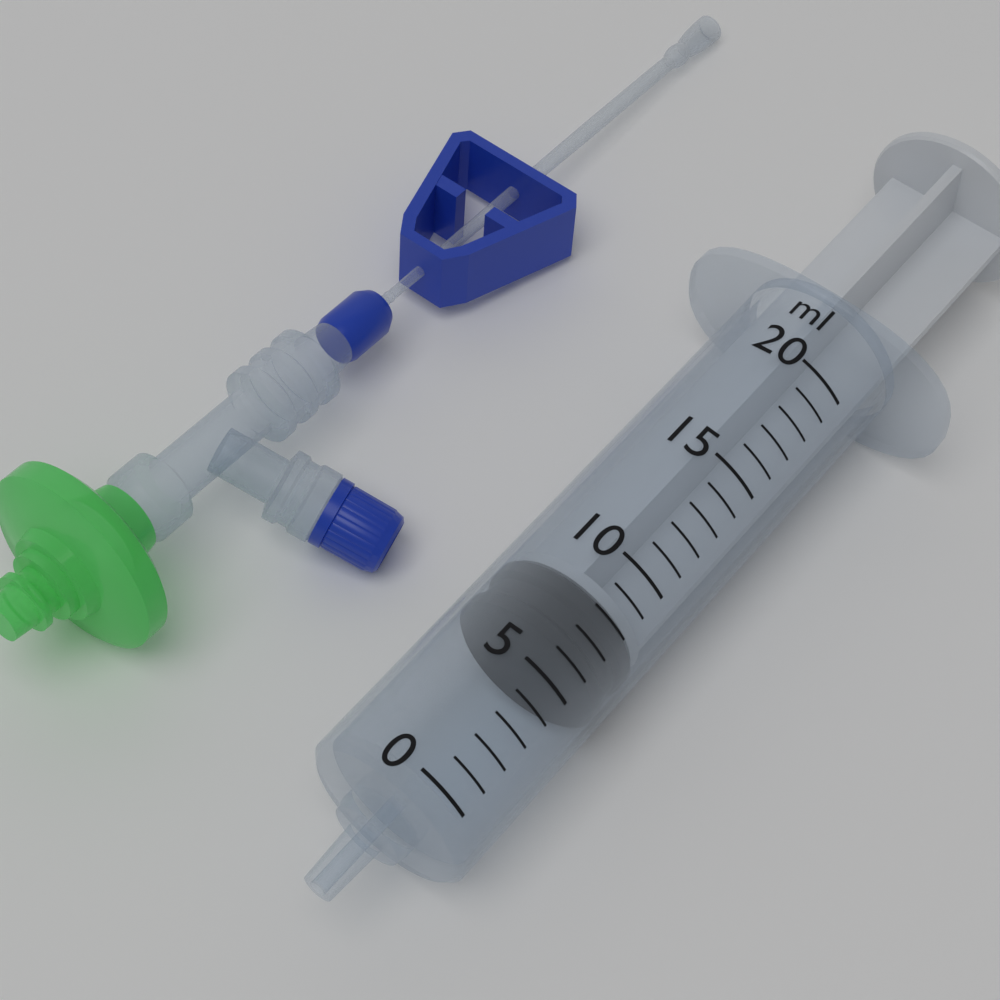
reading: 6 ml
